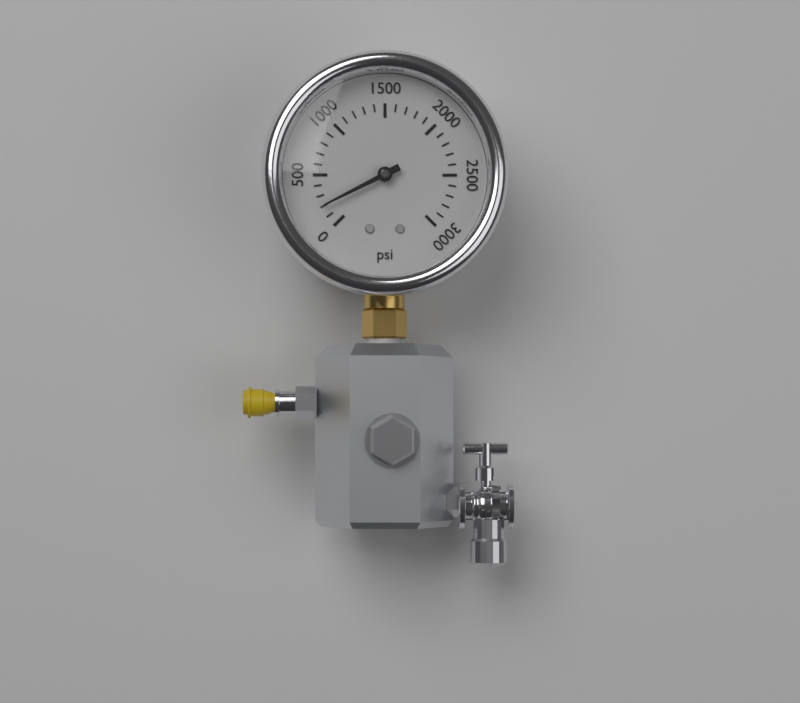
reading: 200 psi
